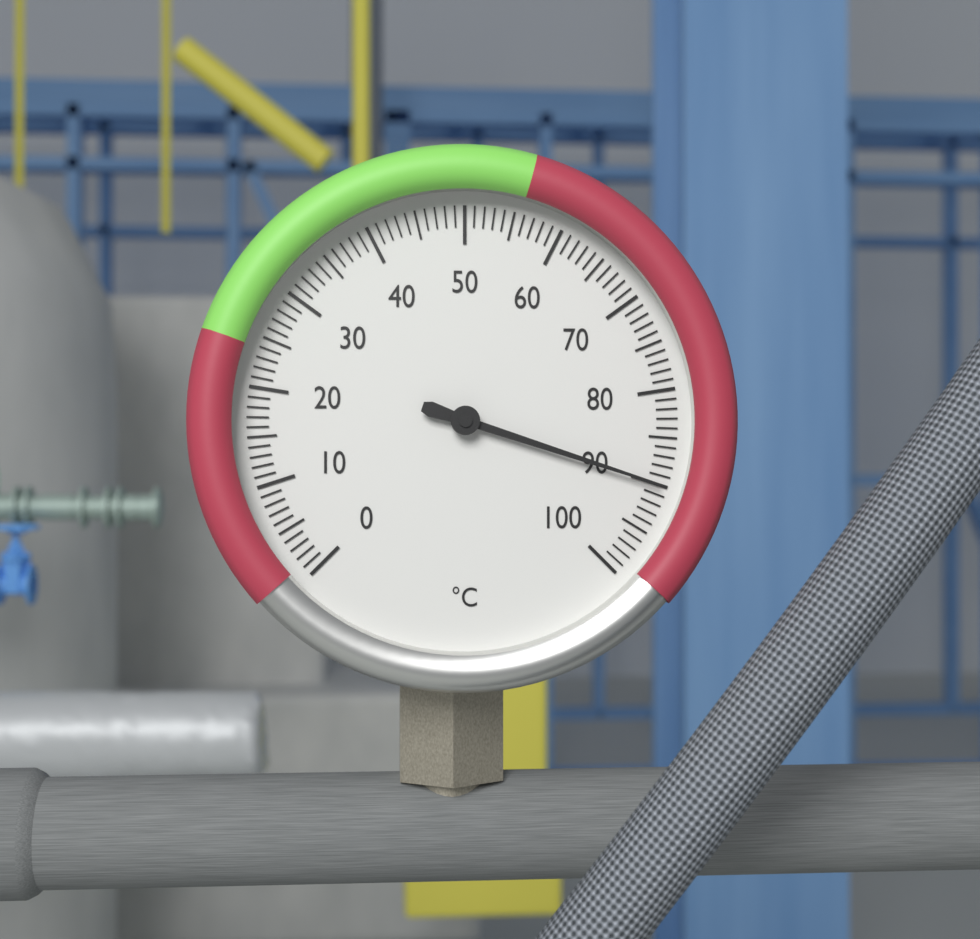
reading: 90 °C
